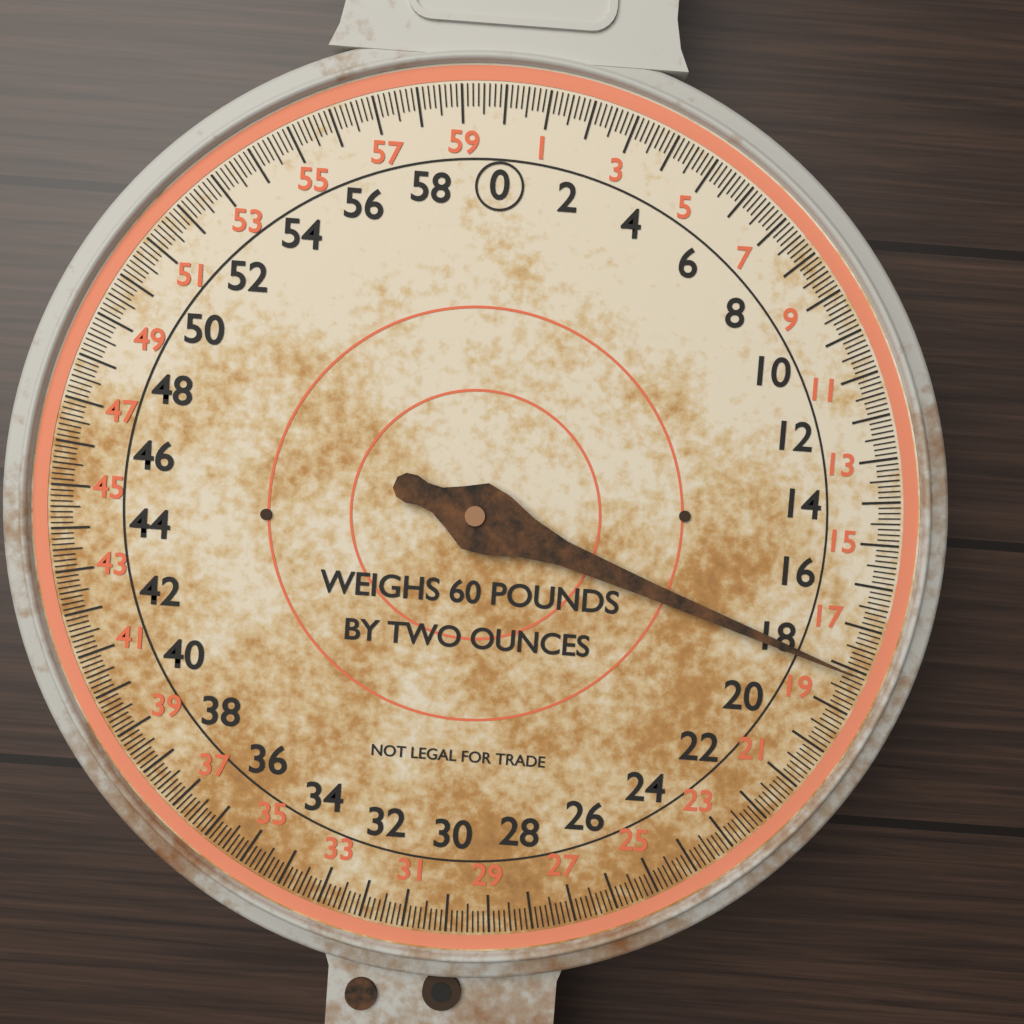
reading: 18.125 lb
